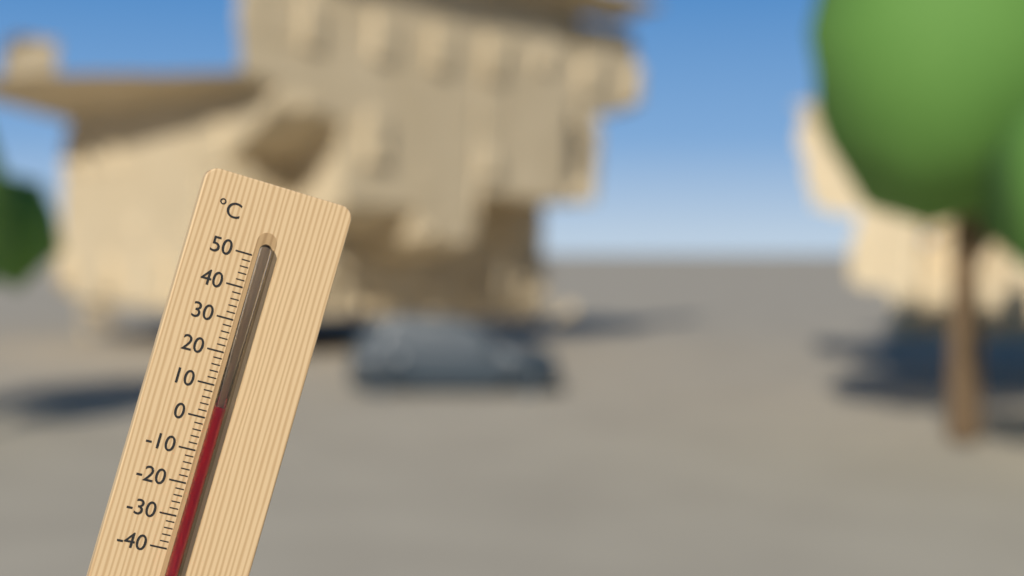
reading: 4 °C
